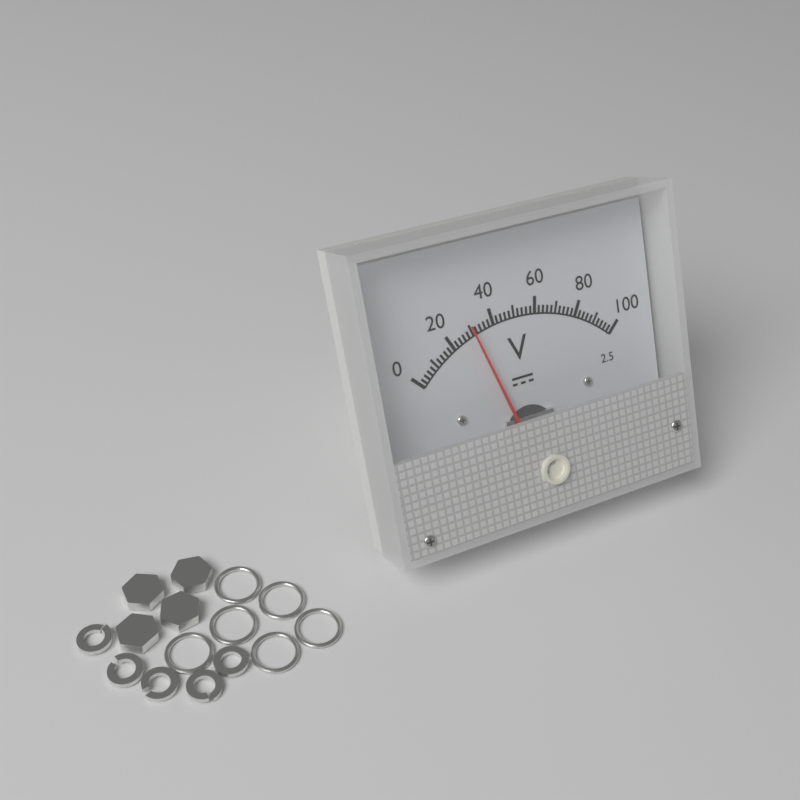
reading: 30 V
